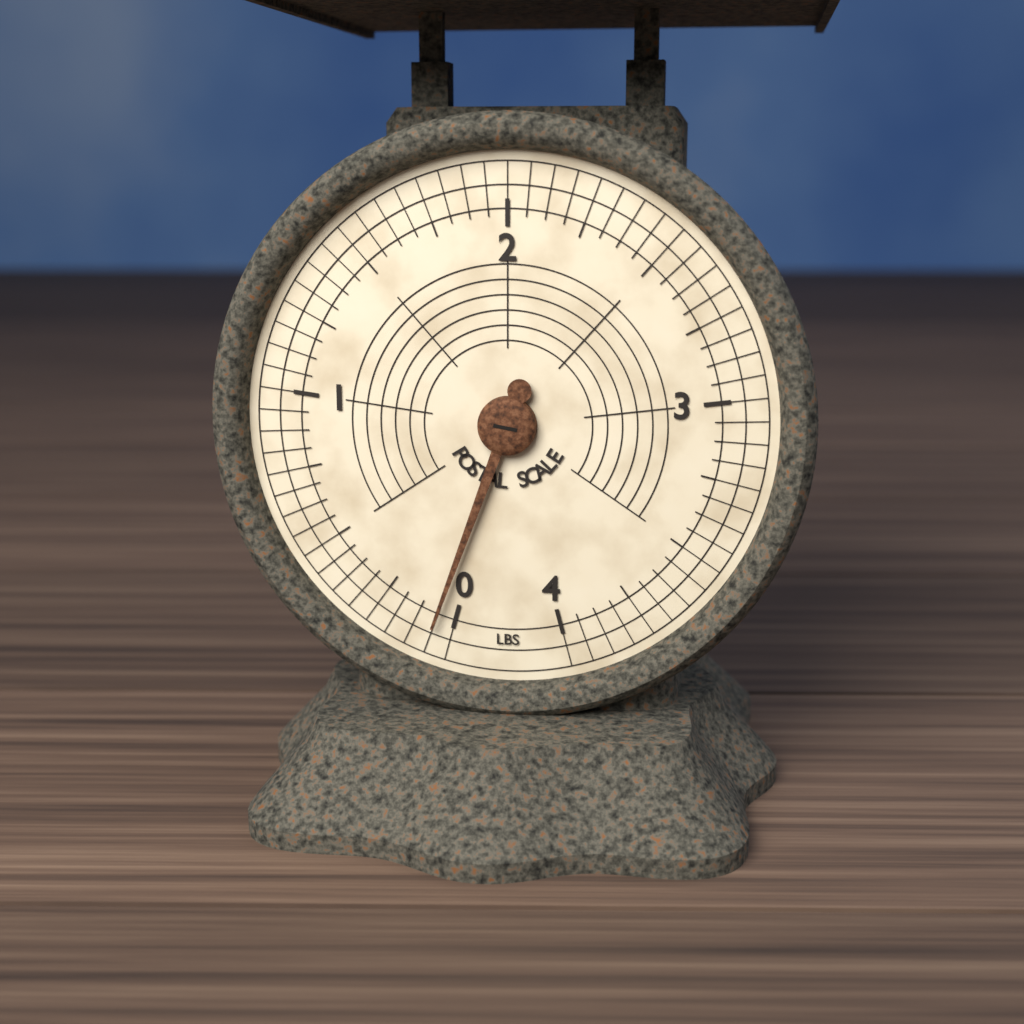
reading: 0.0625 lbs
